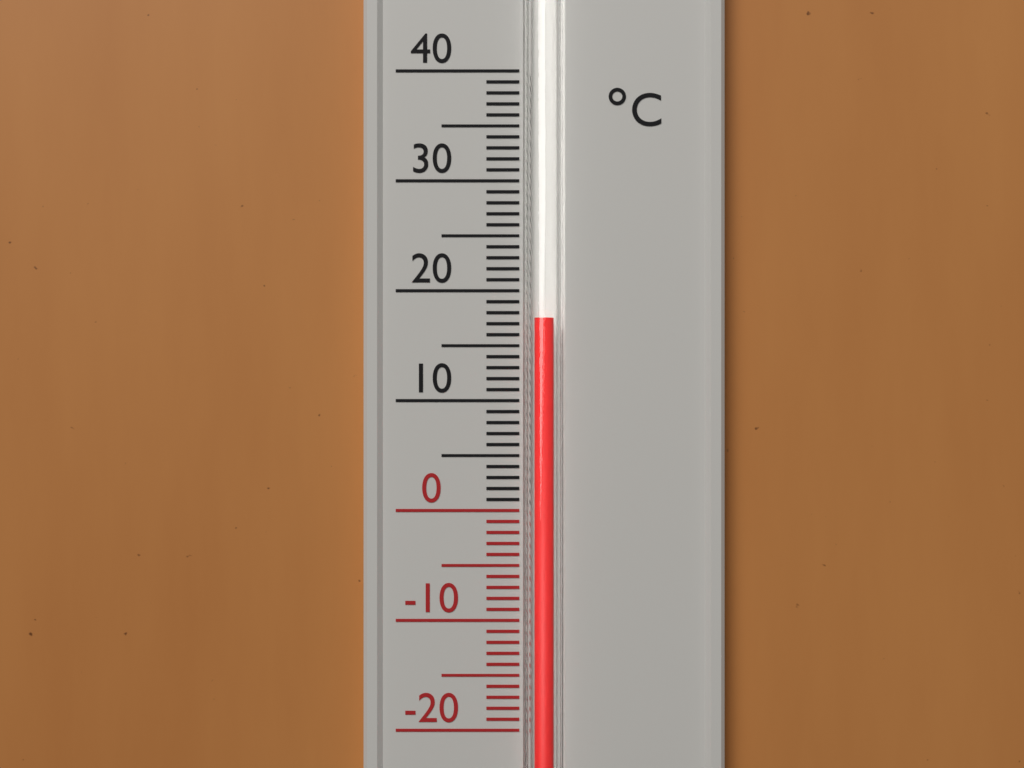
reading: 17.5 °C
